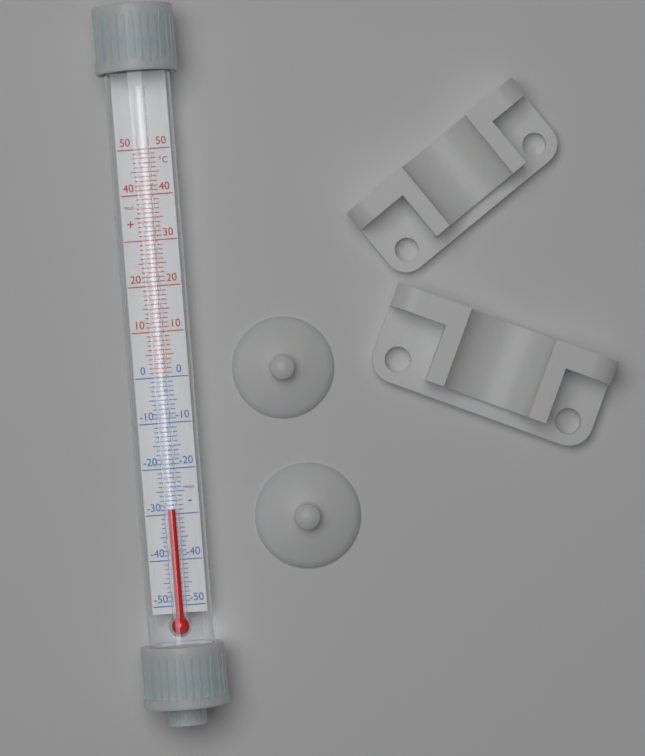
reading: -29 °C
